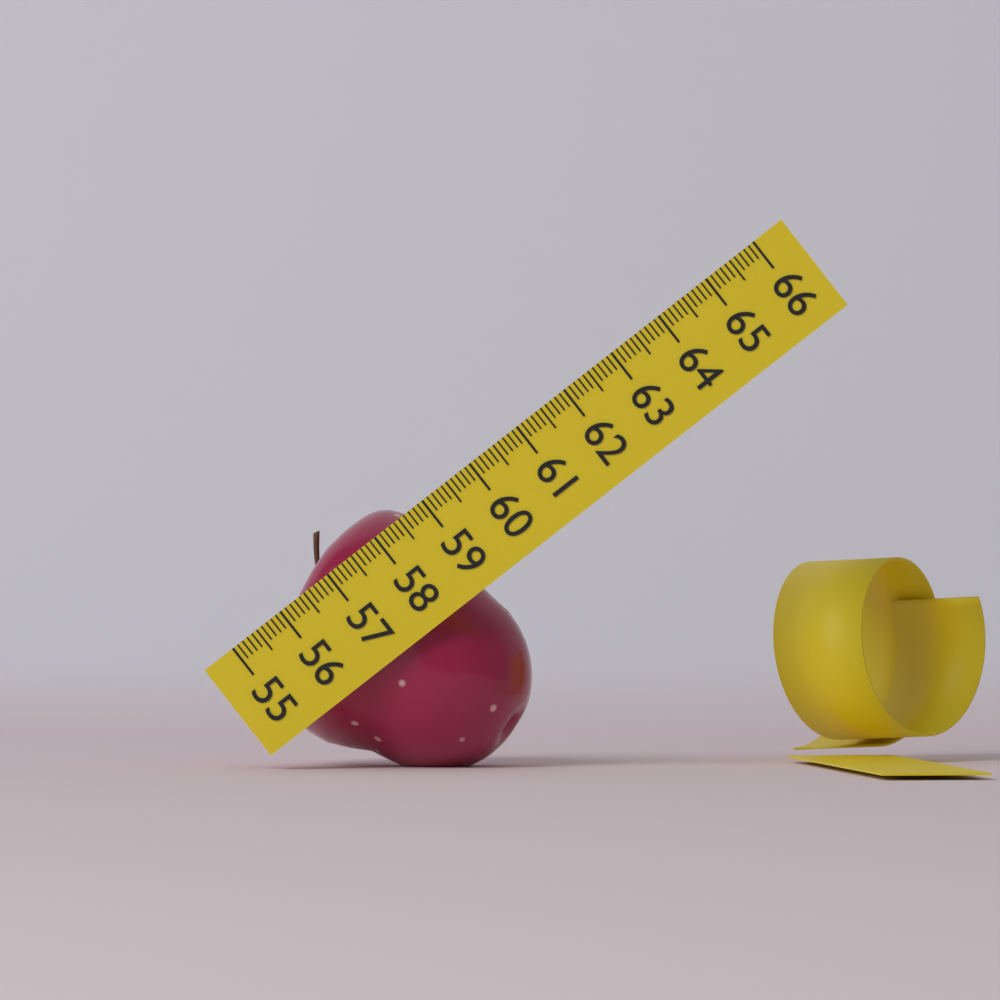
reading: 59.0 (no unit)
